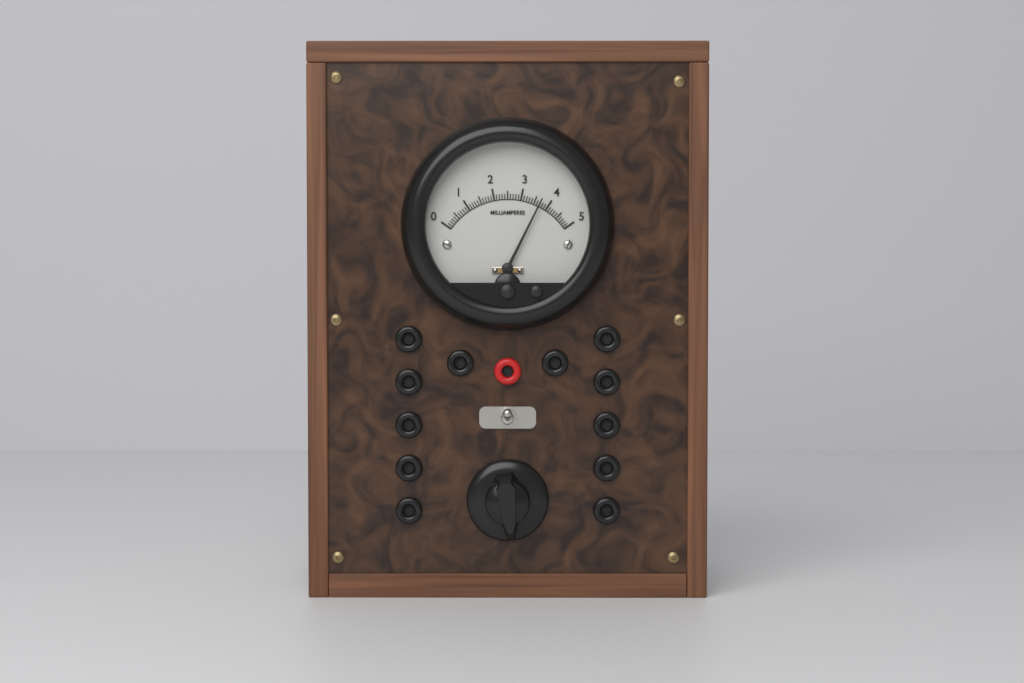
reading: 3.7 mA
